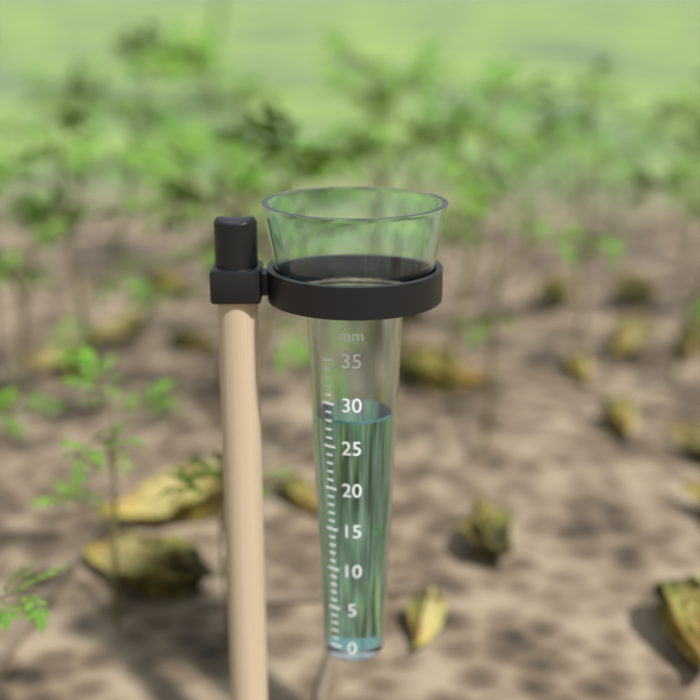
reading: 28 mm
